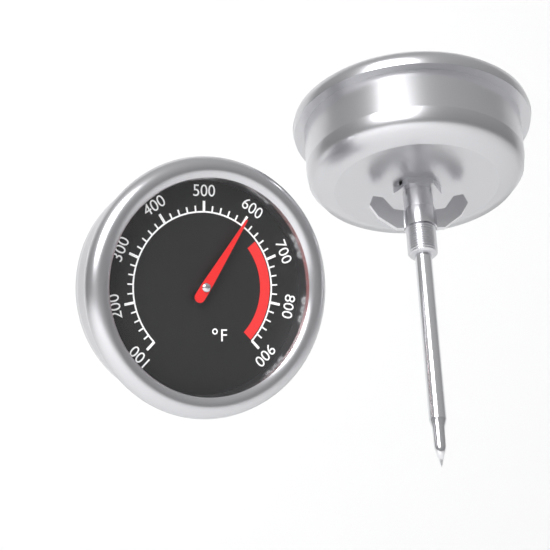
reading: 600 °F
